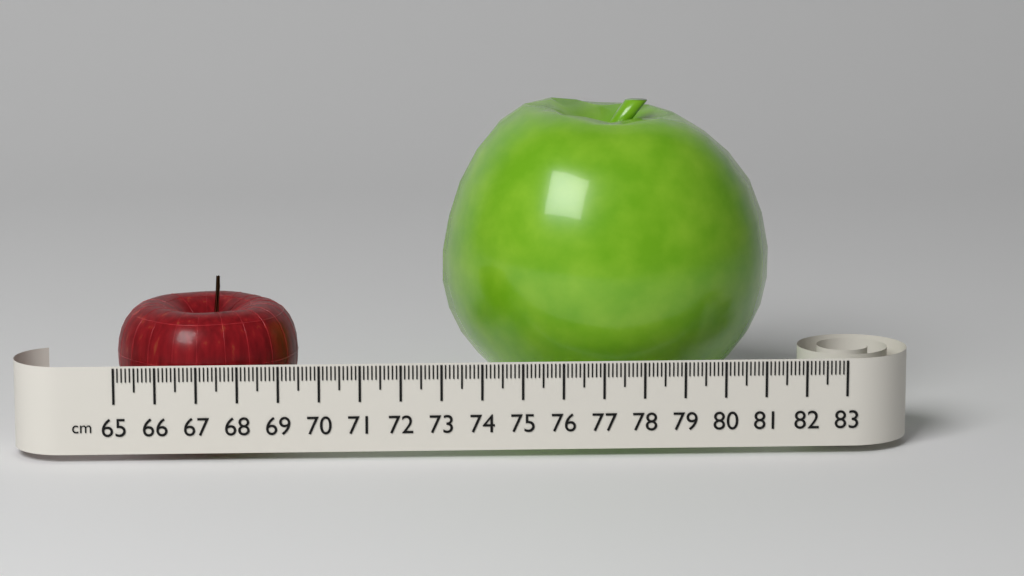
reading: 69.5 cm
